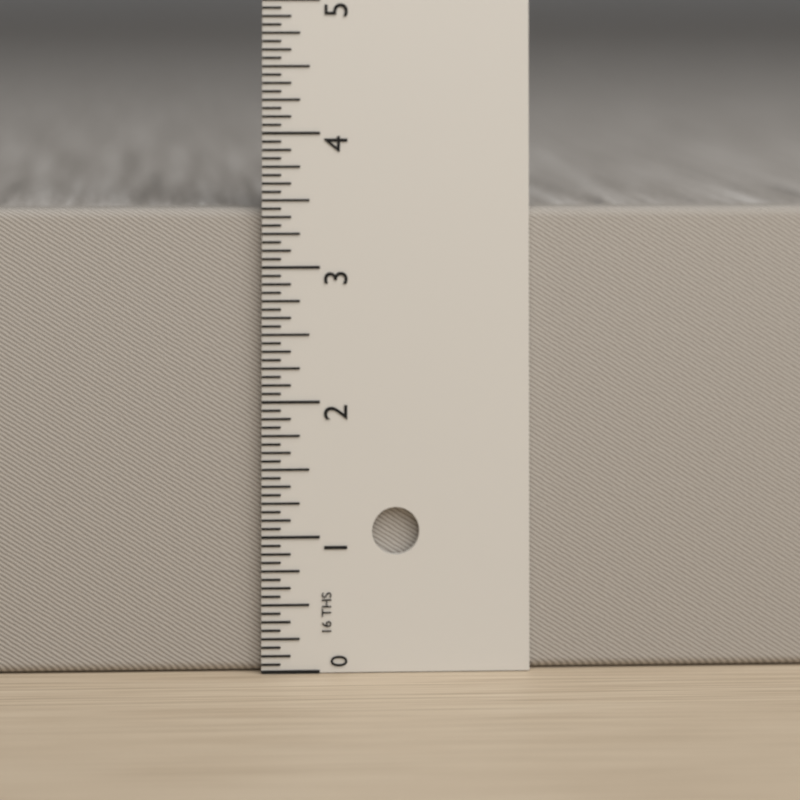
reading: 3.4375 in
